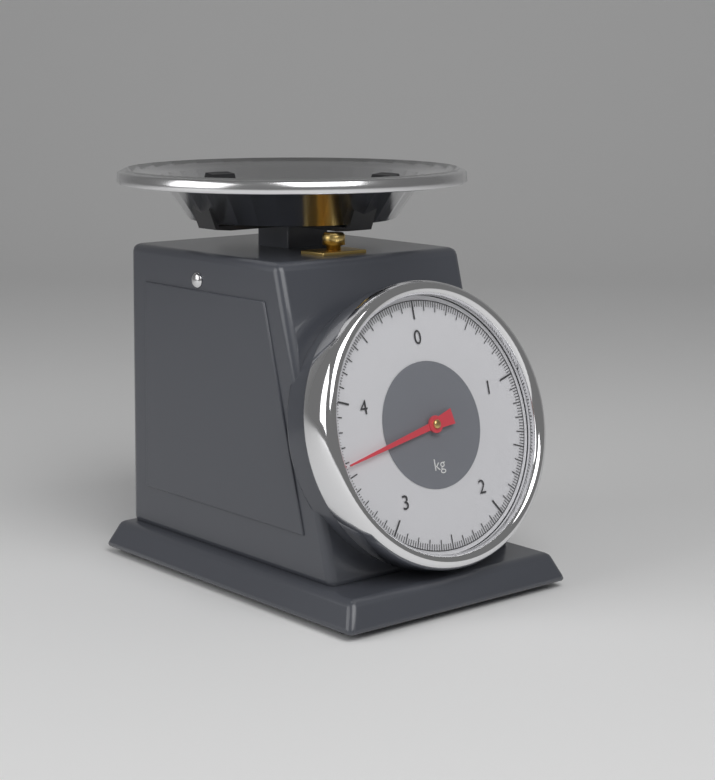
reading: 3.58 kg
